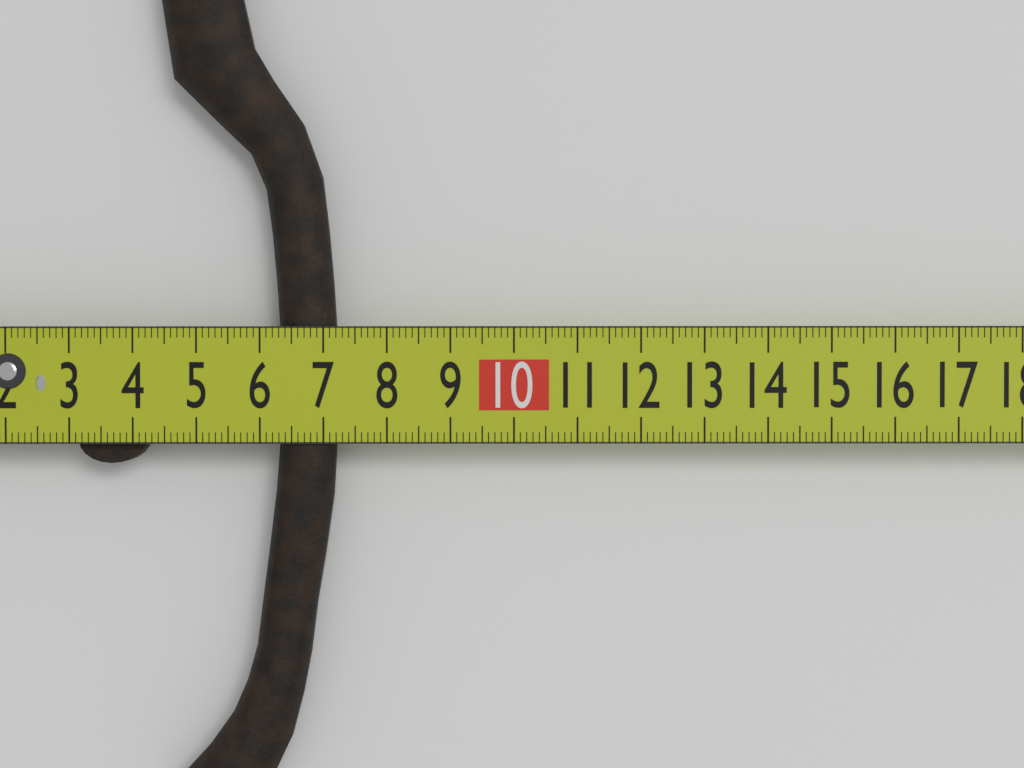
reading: 7.2 cm
